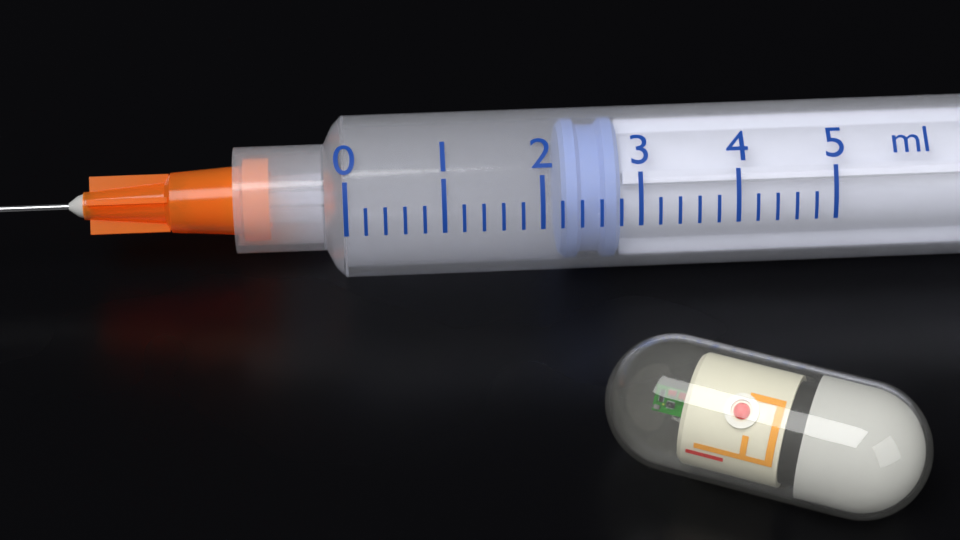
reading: 2.2 ml
